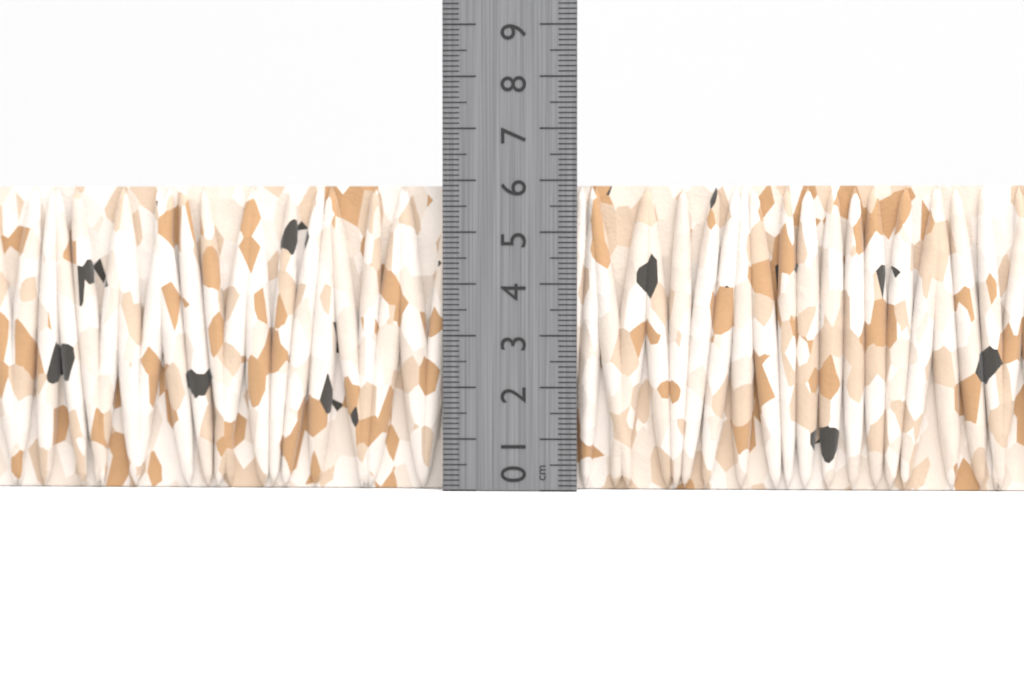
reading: 5.9 cm
